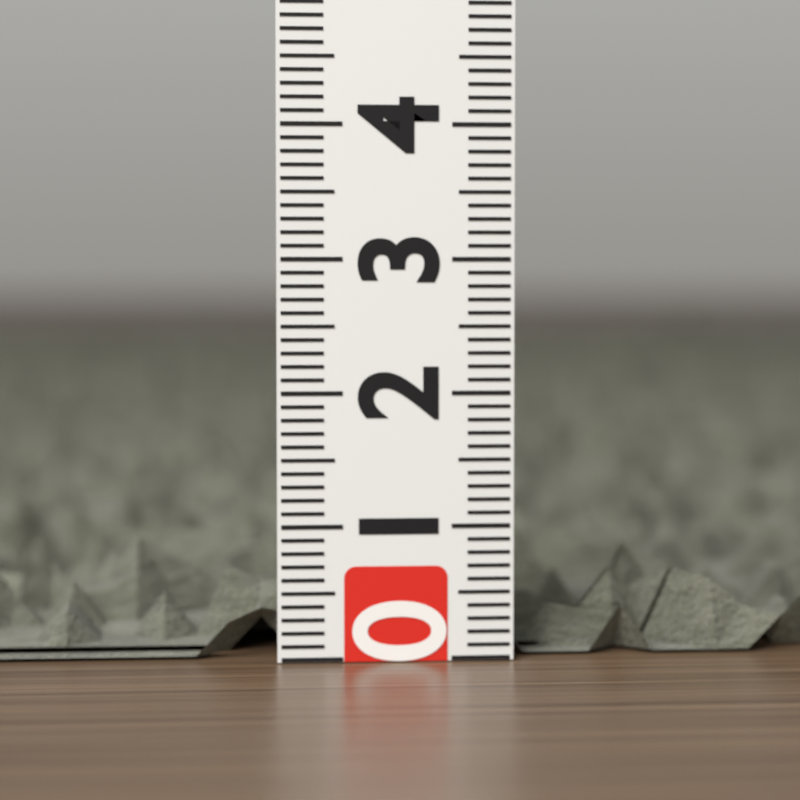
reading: 1.0 (no unit)
